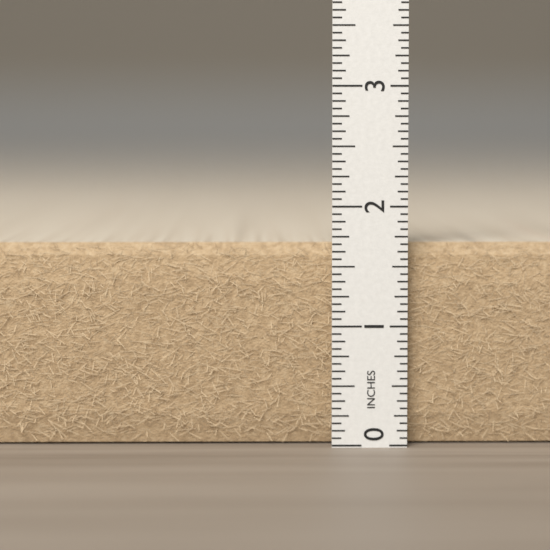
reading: 1.6875 in
